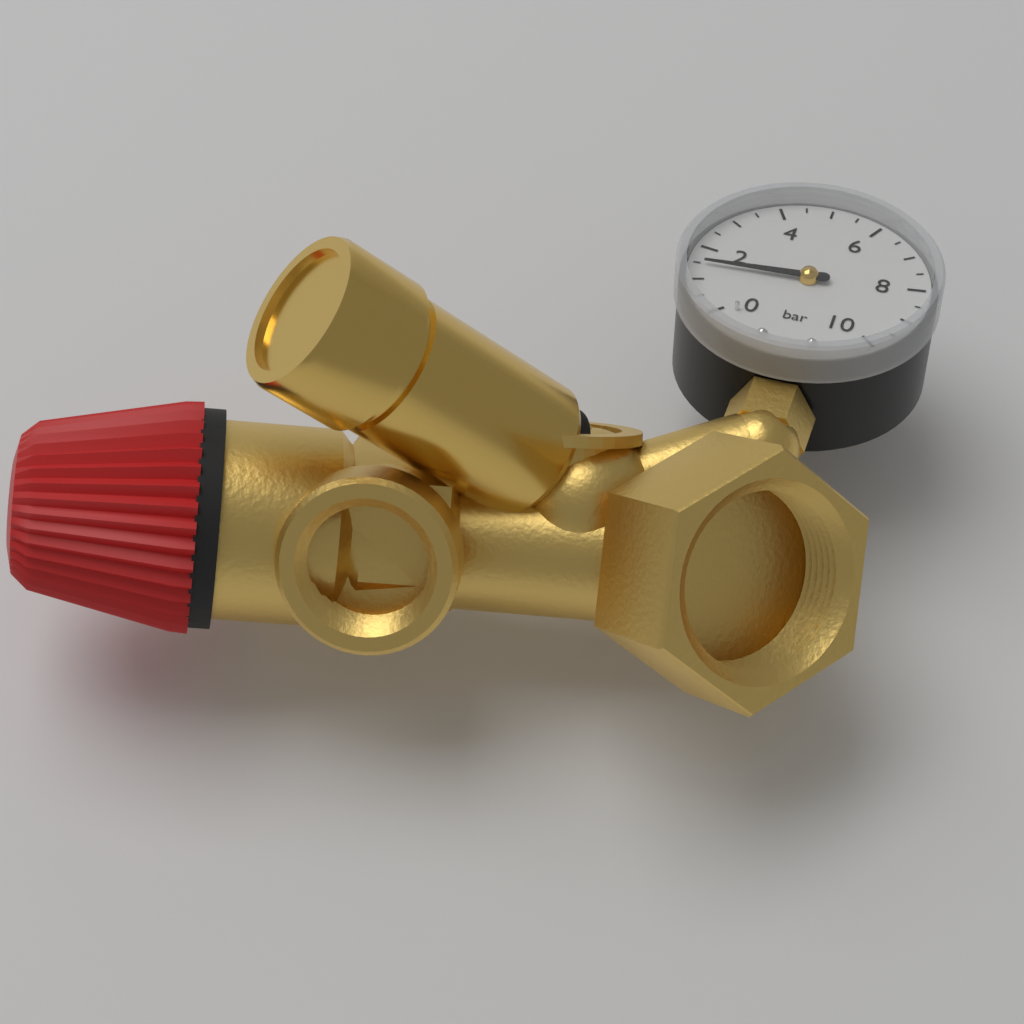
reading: 1.5 bar
